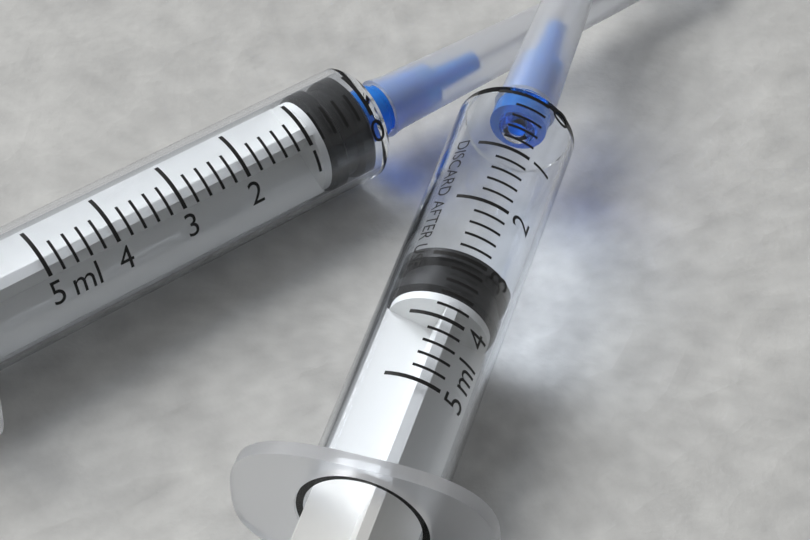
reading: 2.8 ml
